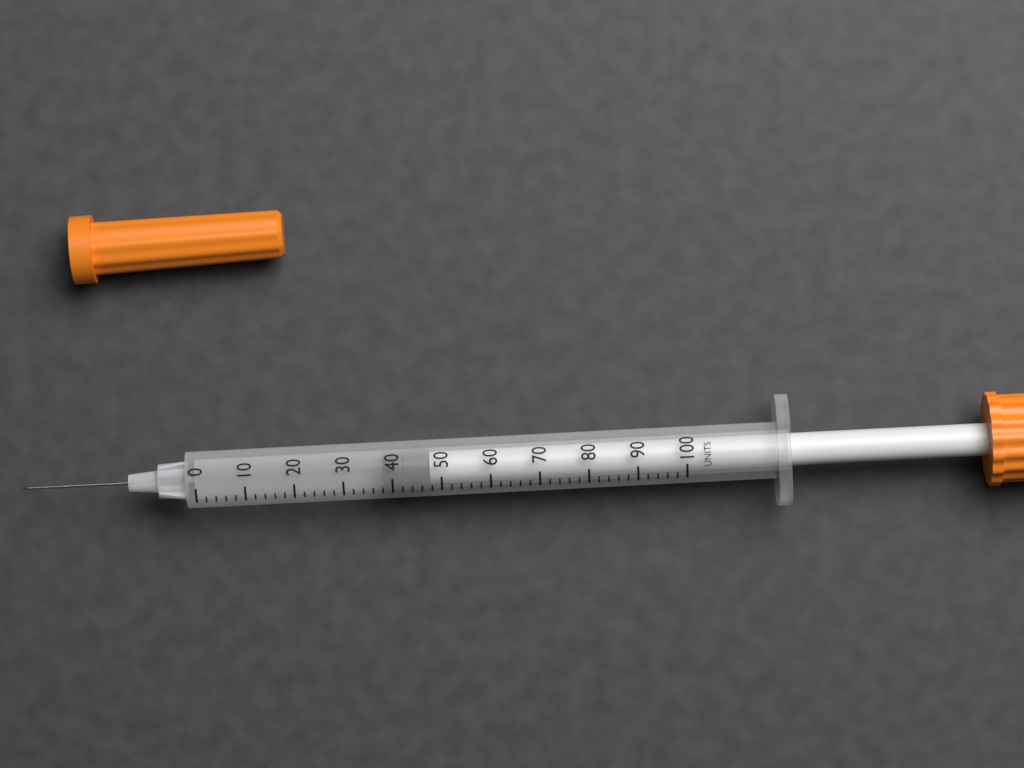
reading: 38 units
